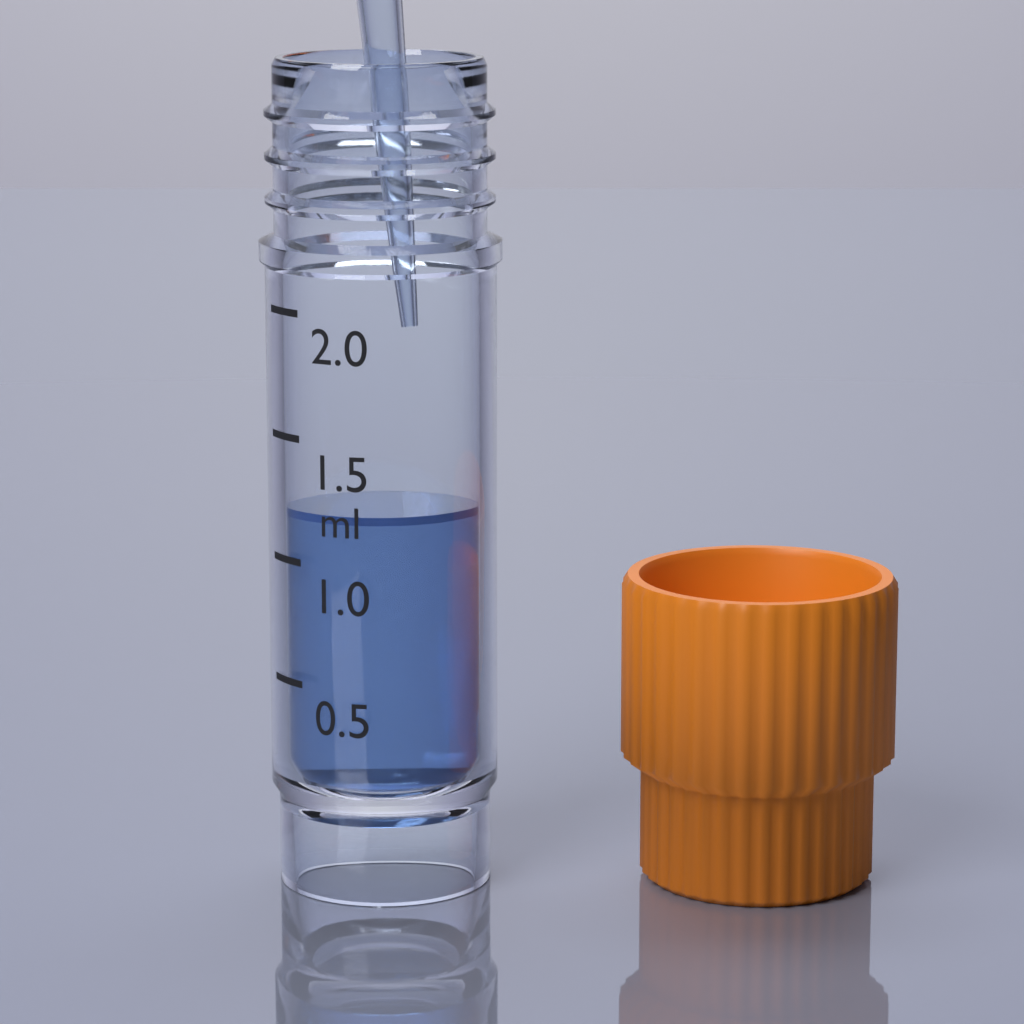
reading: 1.2 ml
